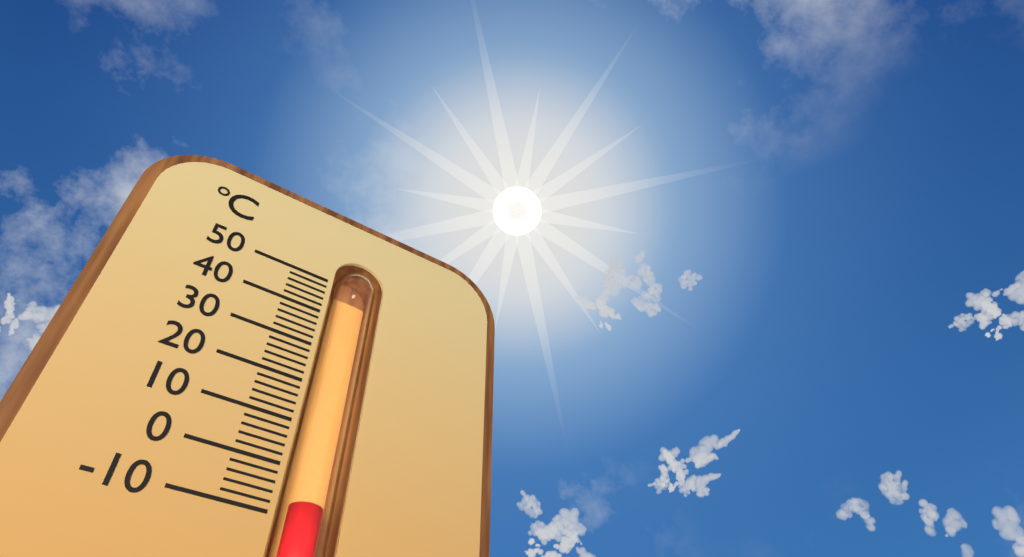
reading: -6 °C
